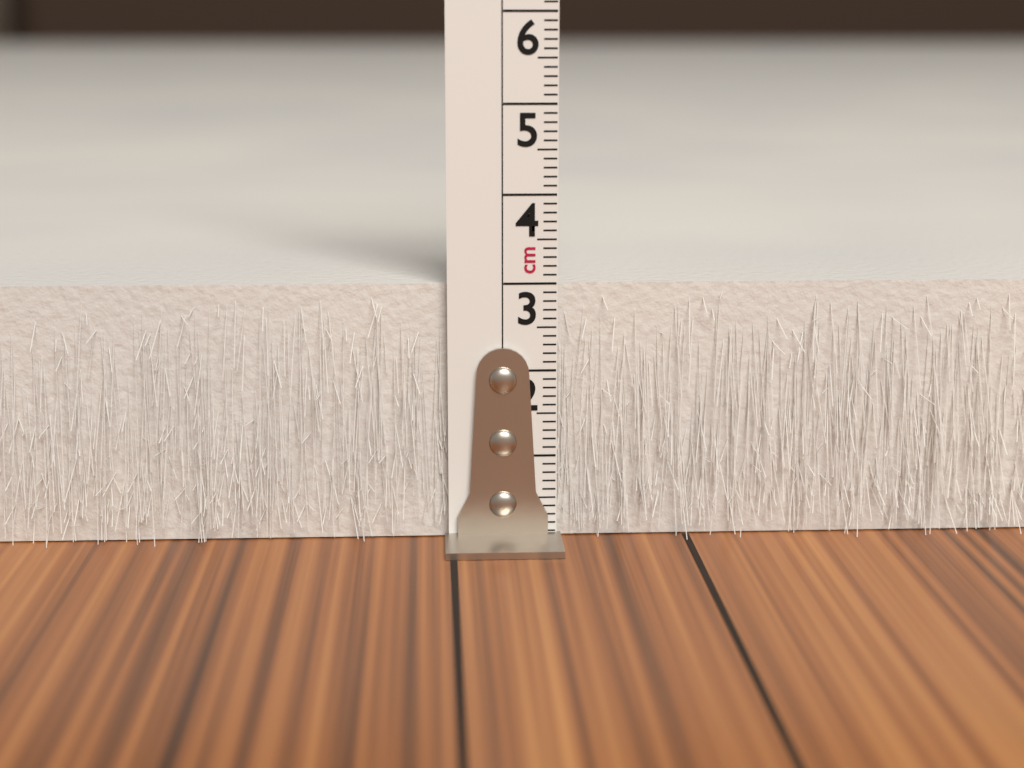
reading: 3.0 cm
